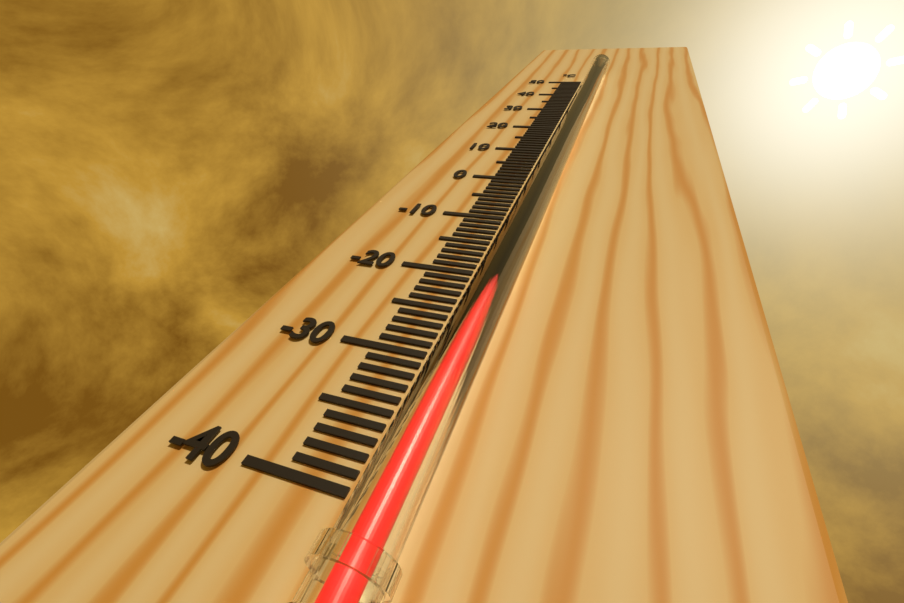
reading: -20 °C
